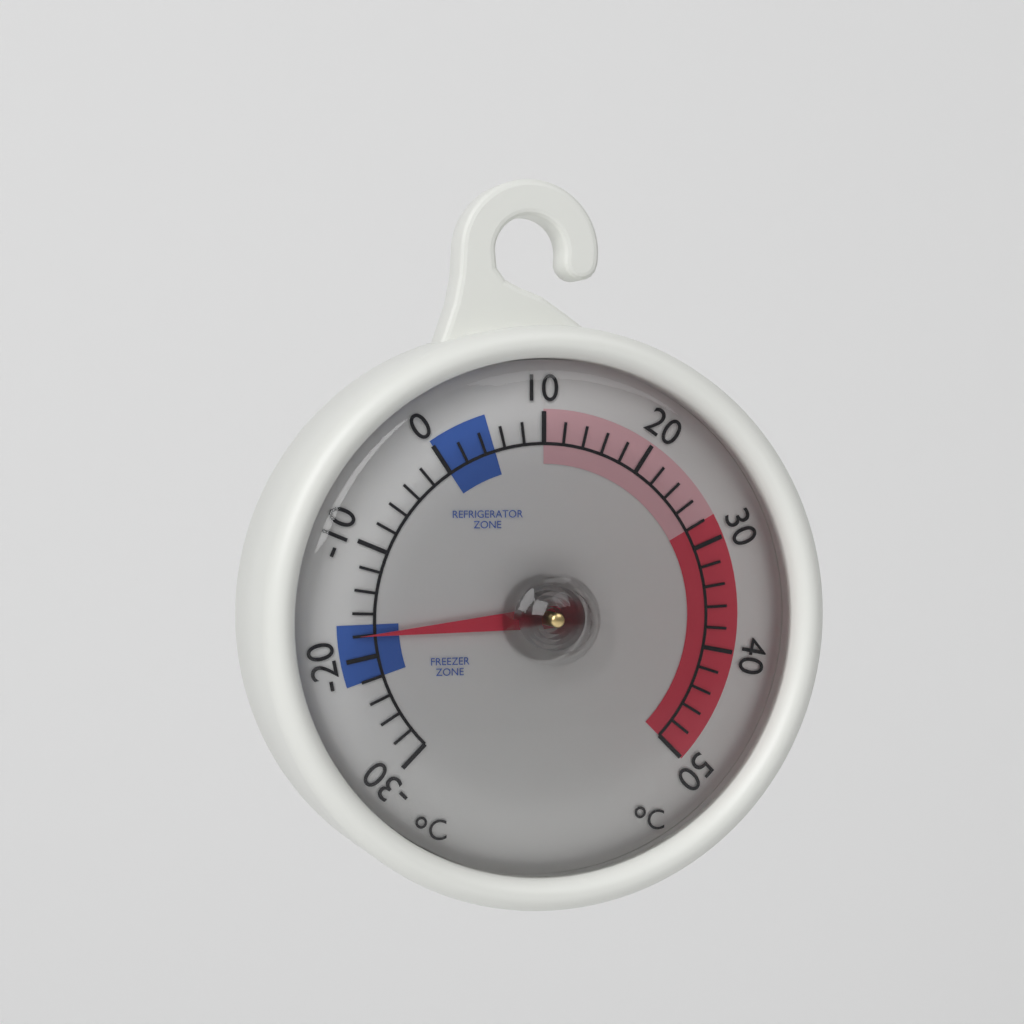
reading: -18 °C
